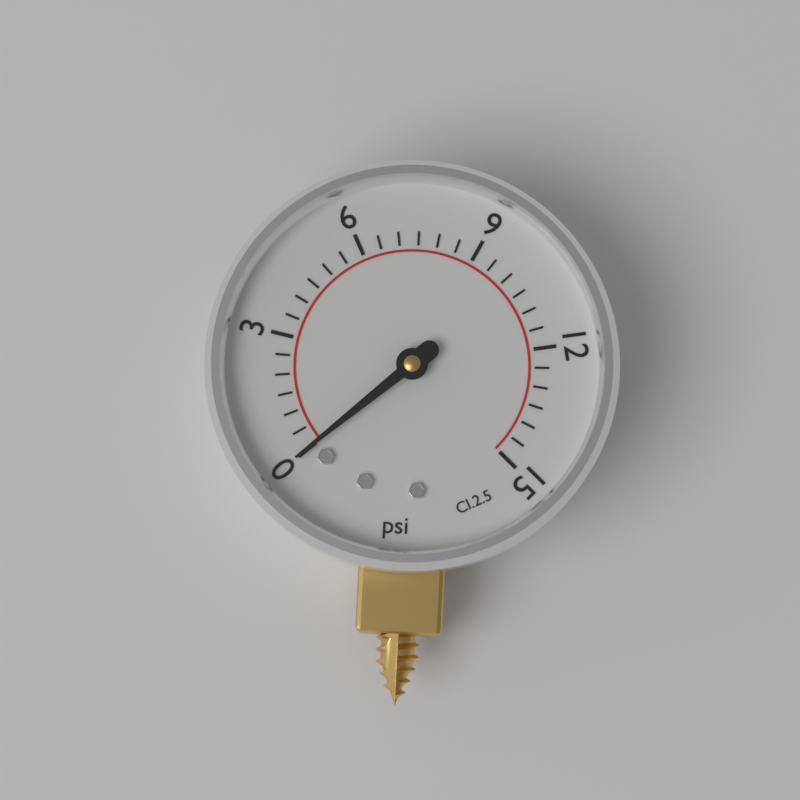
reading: 0.0 psi
